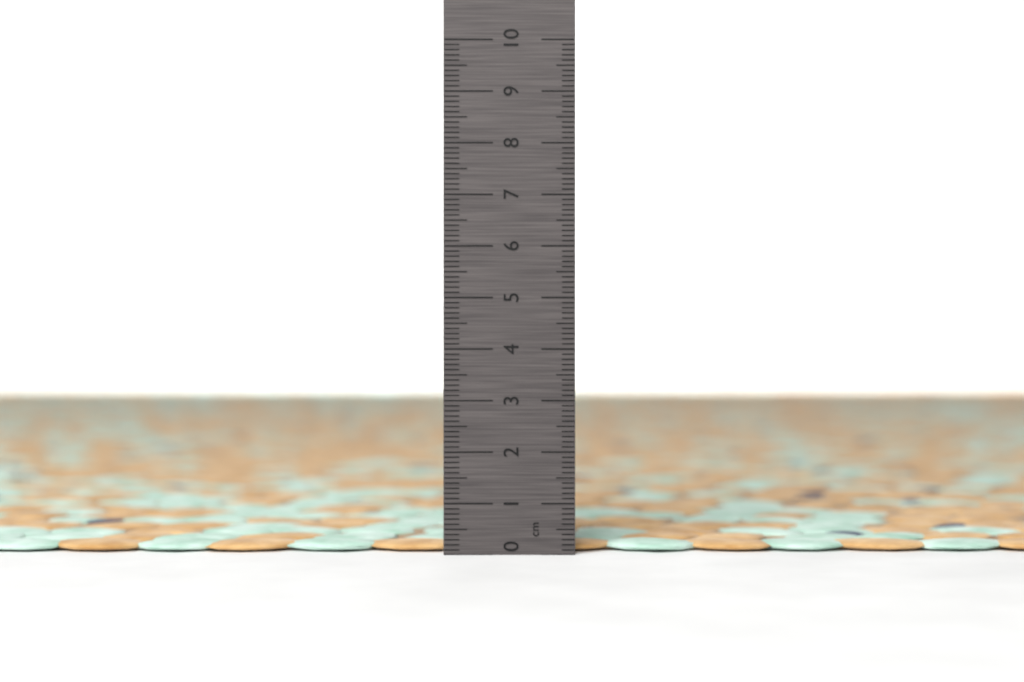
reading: 0.2 cm
